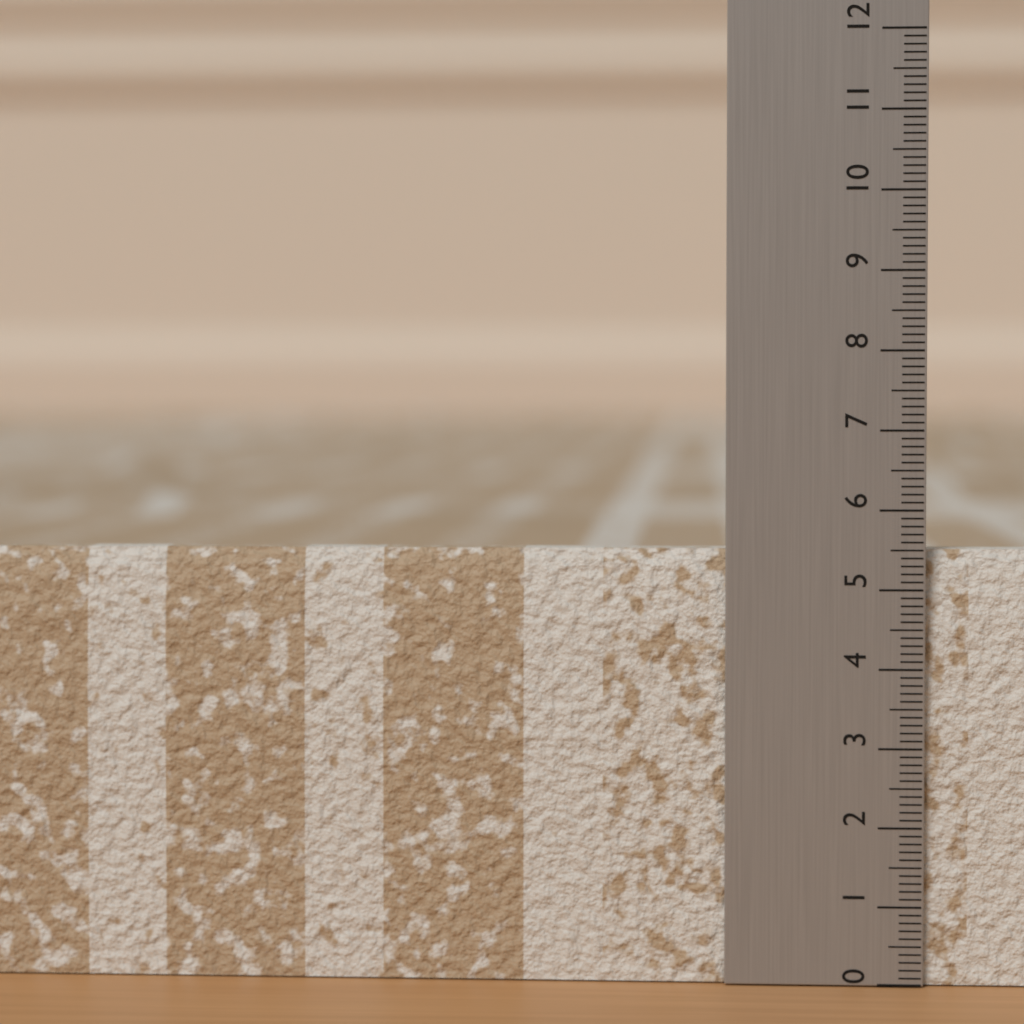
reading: 5.5 (no unit)
